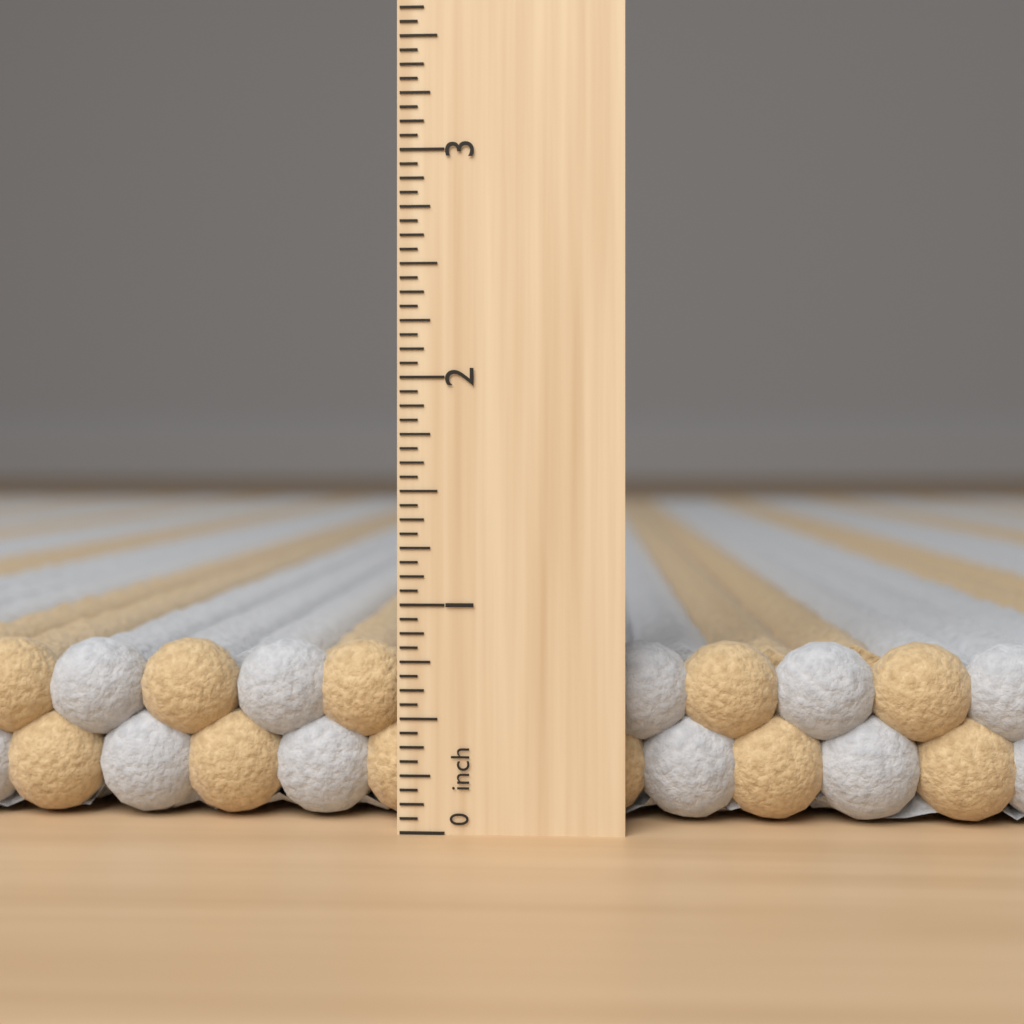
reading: 0.8125 inch
